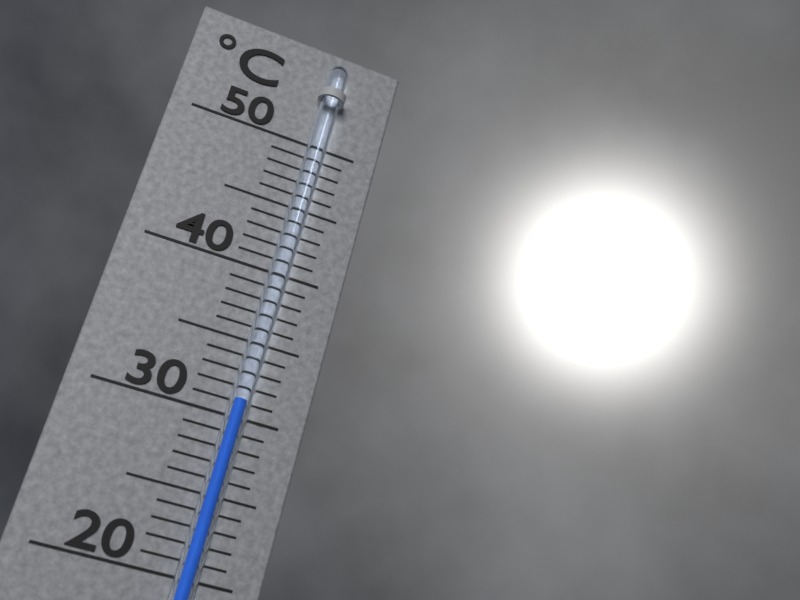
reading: 31 °C
